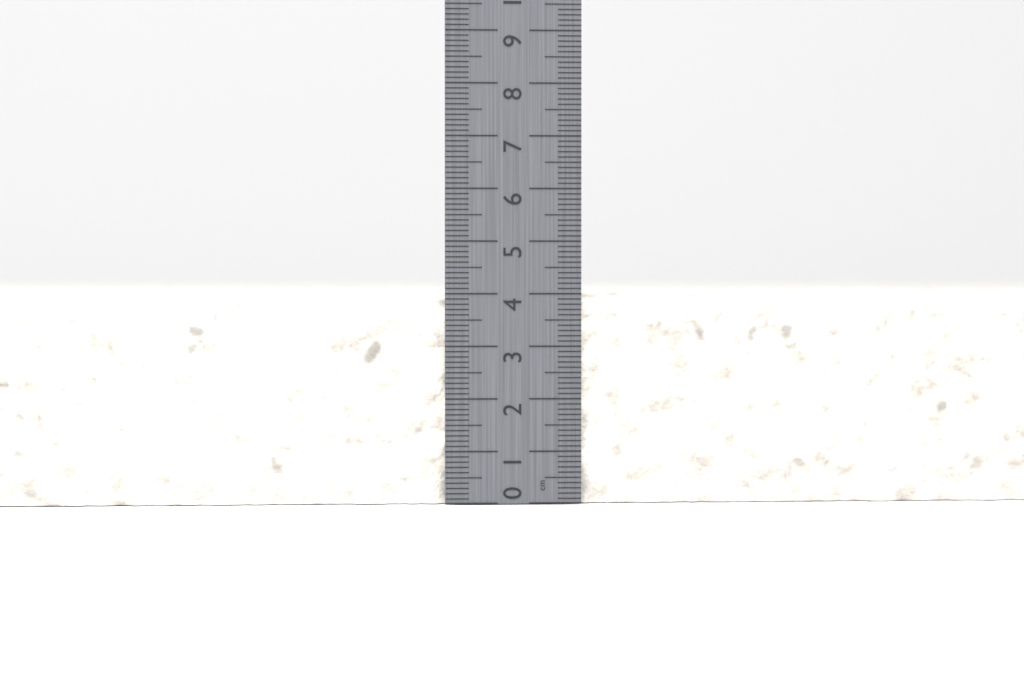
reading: 4.0 cm
